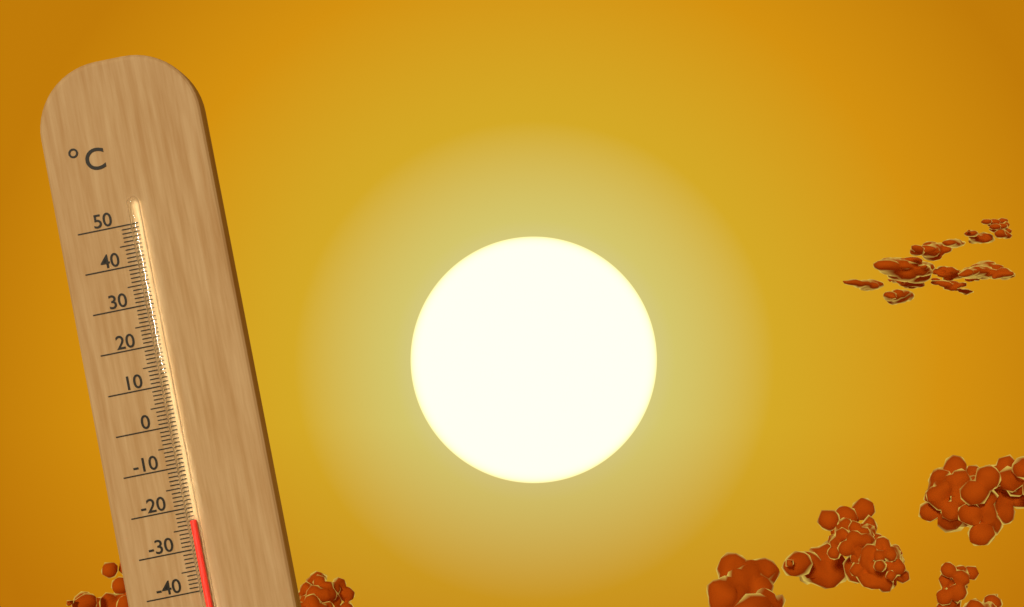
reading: -23 °C
